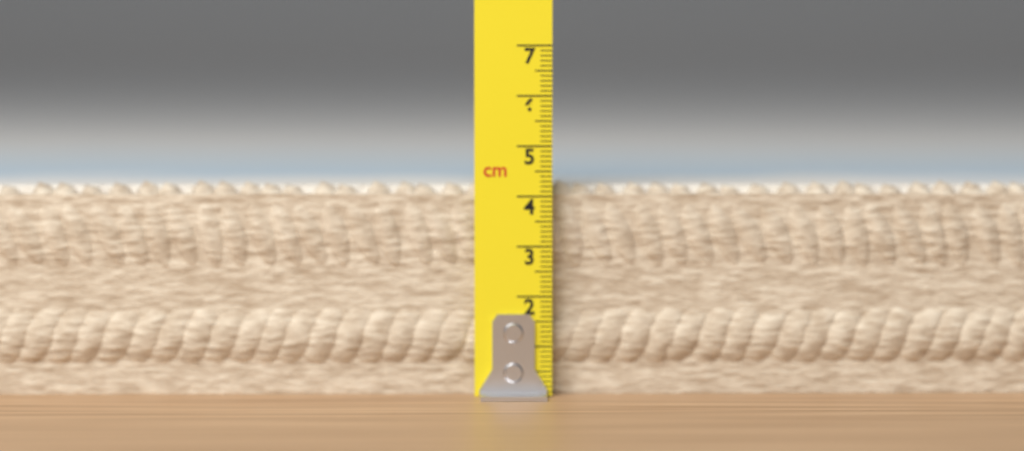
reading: 4.3 cm
